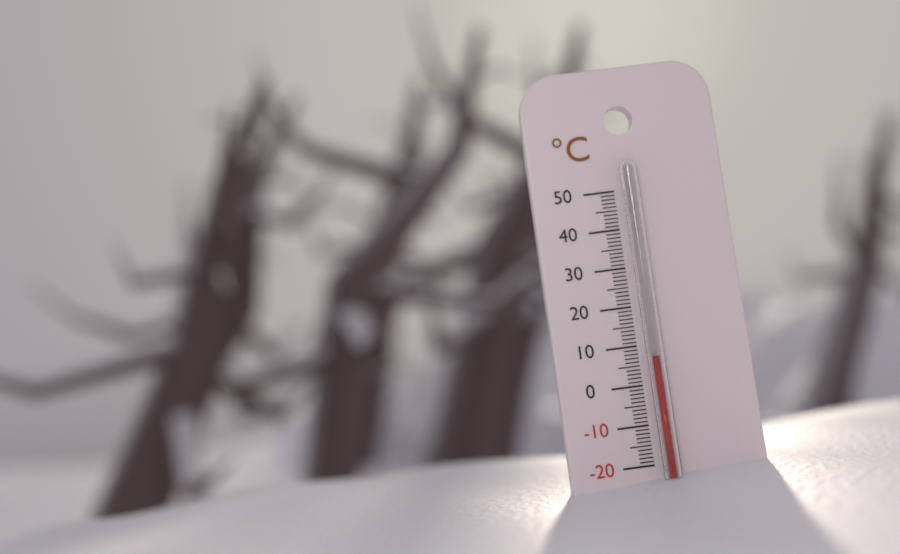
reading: 7 °C
